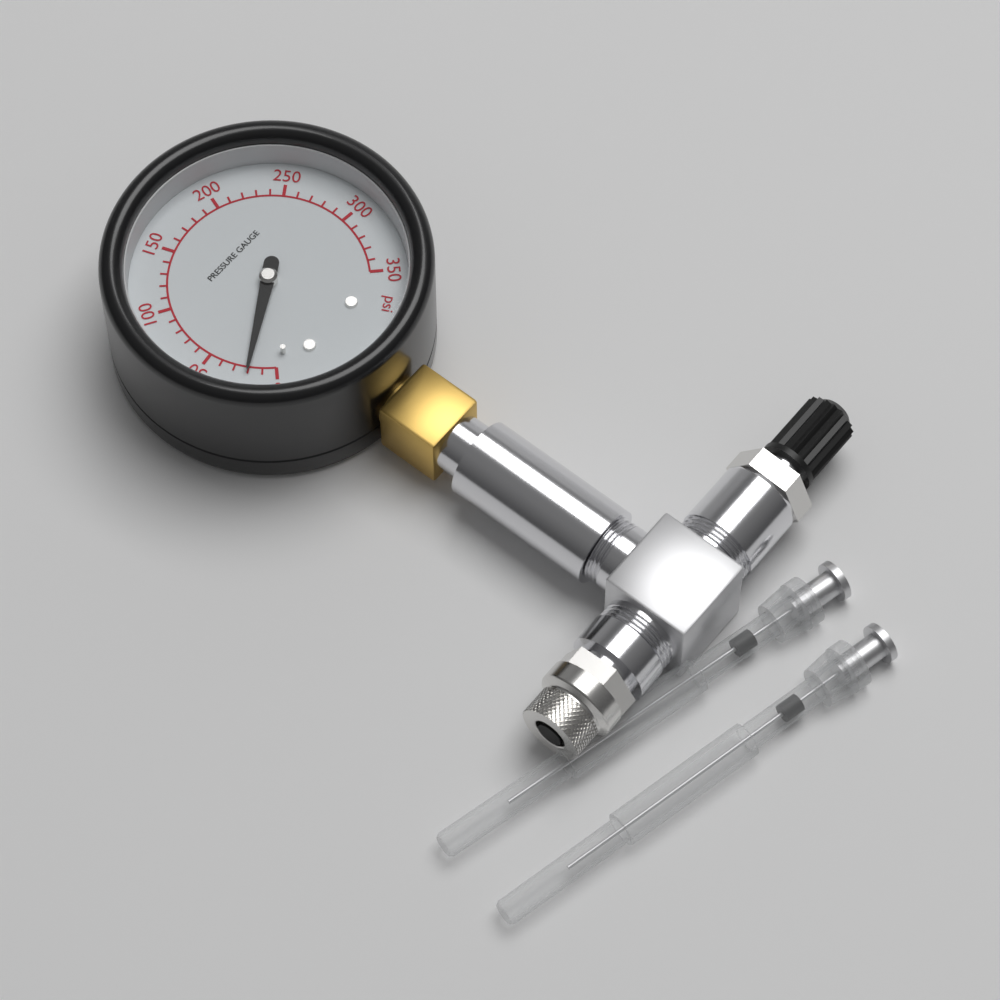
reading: 20 psi
